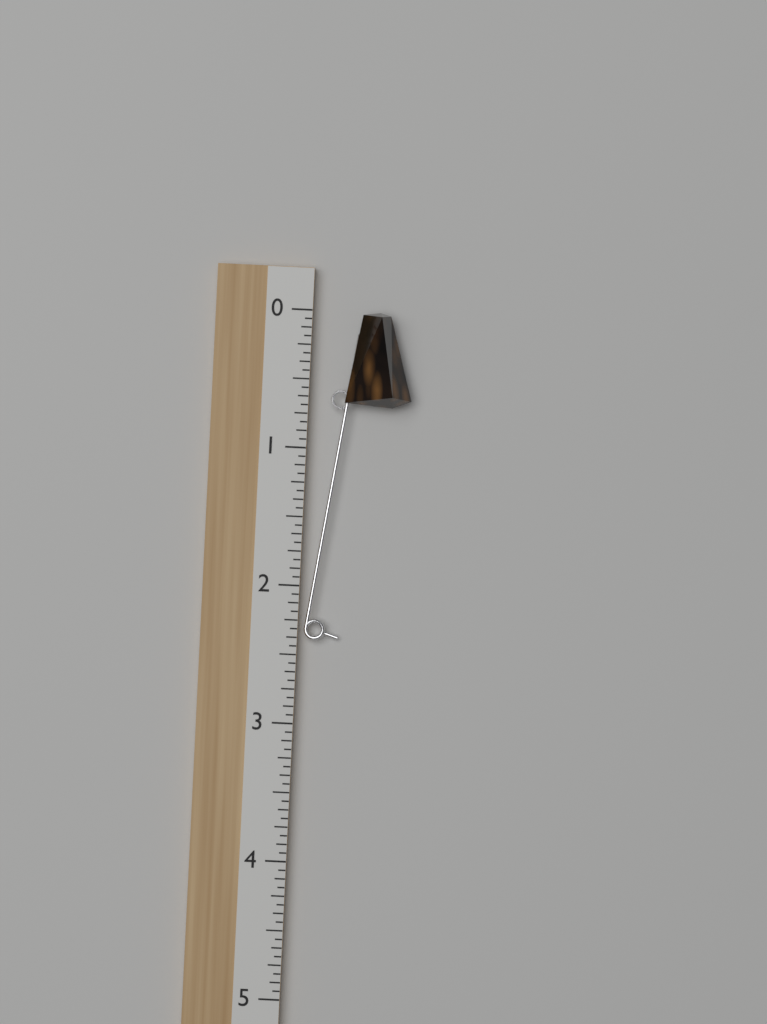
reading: 0.6875 (no unit)
